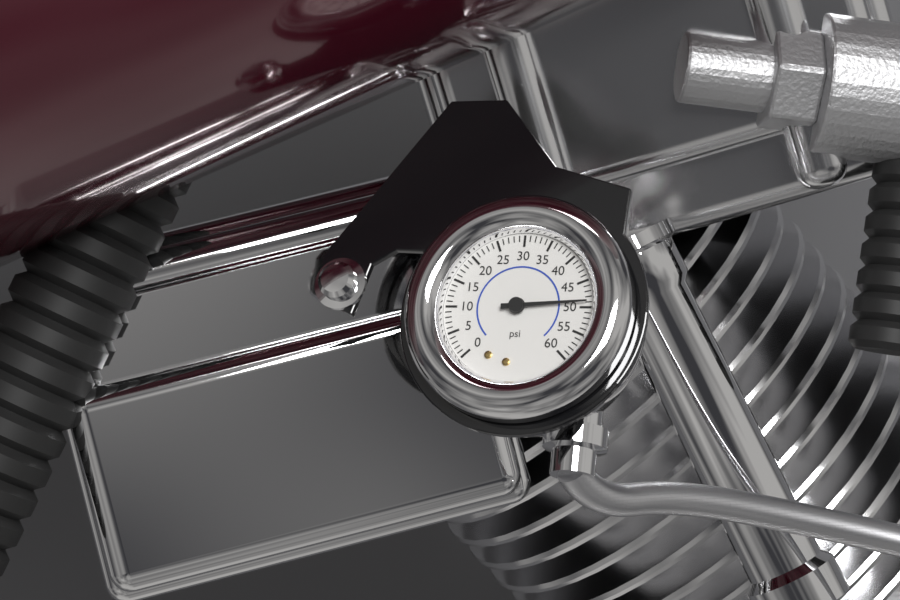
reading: 49 psi
